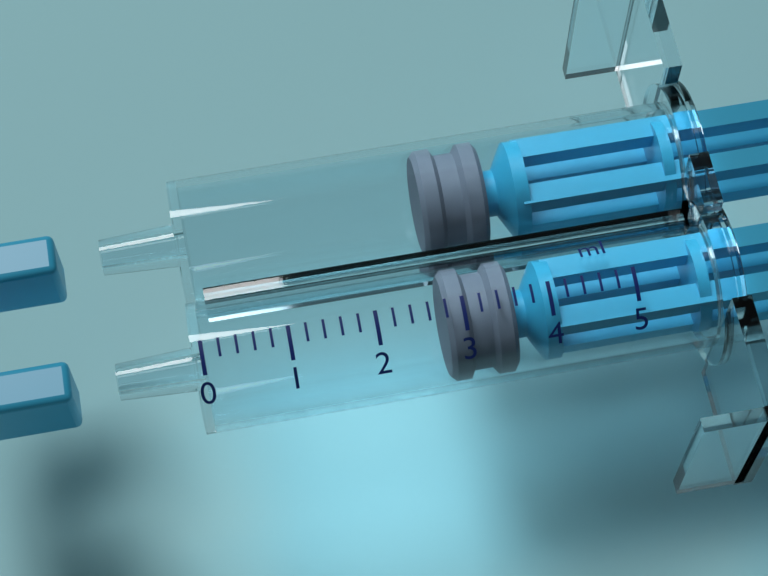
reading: 2.8 ml
